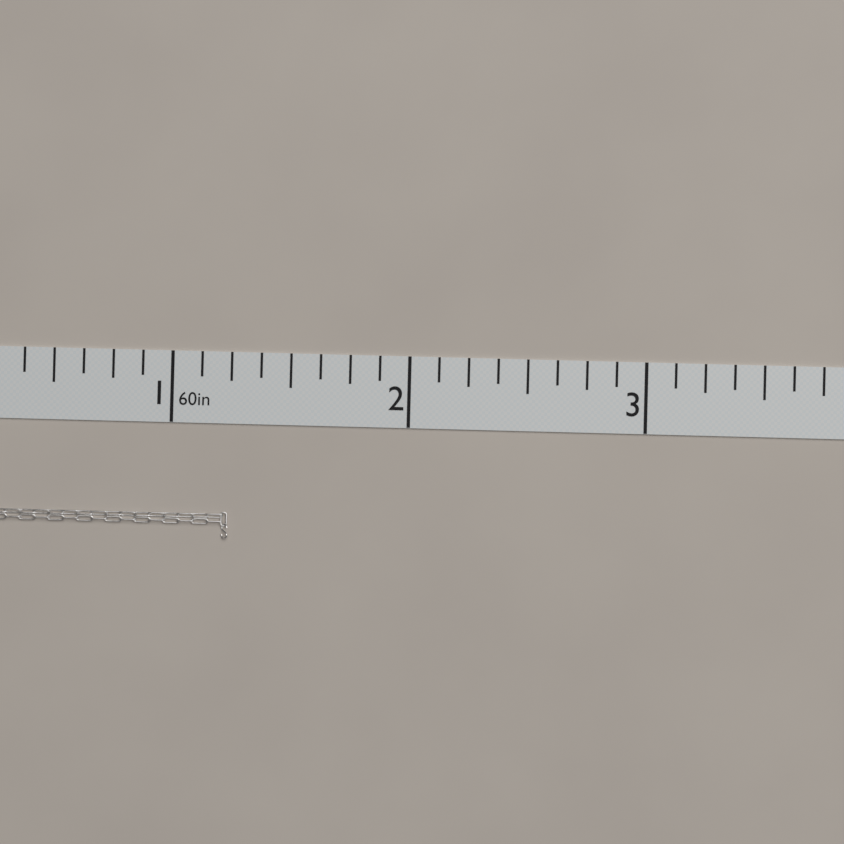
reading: 1.250 in
